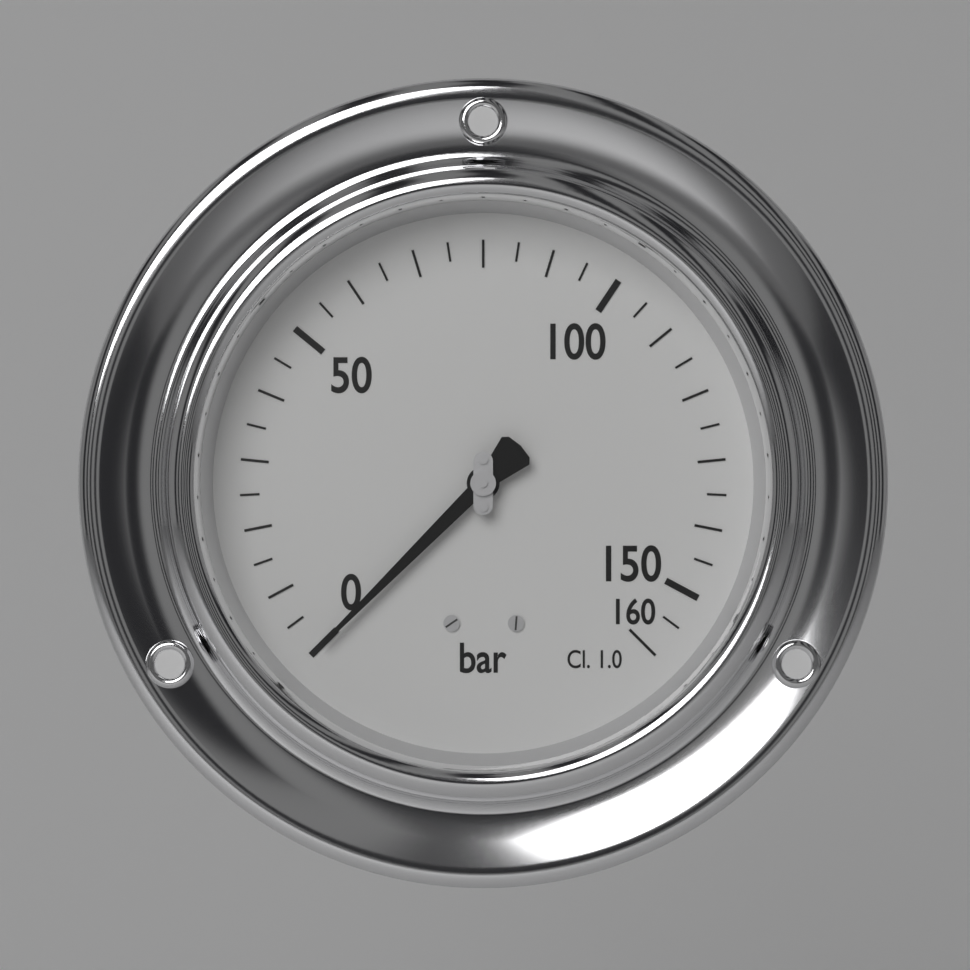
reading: 0 bar
